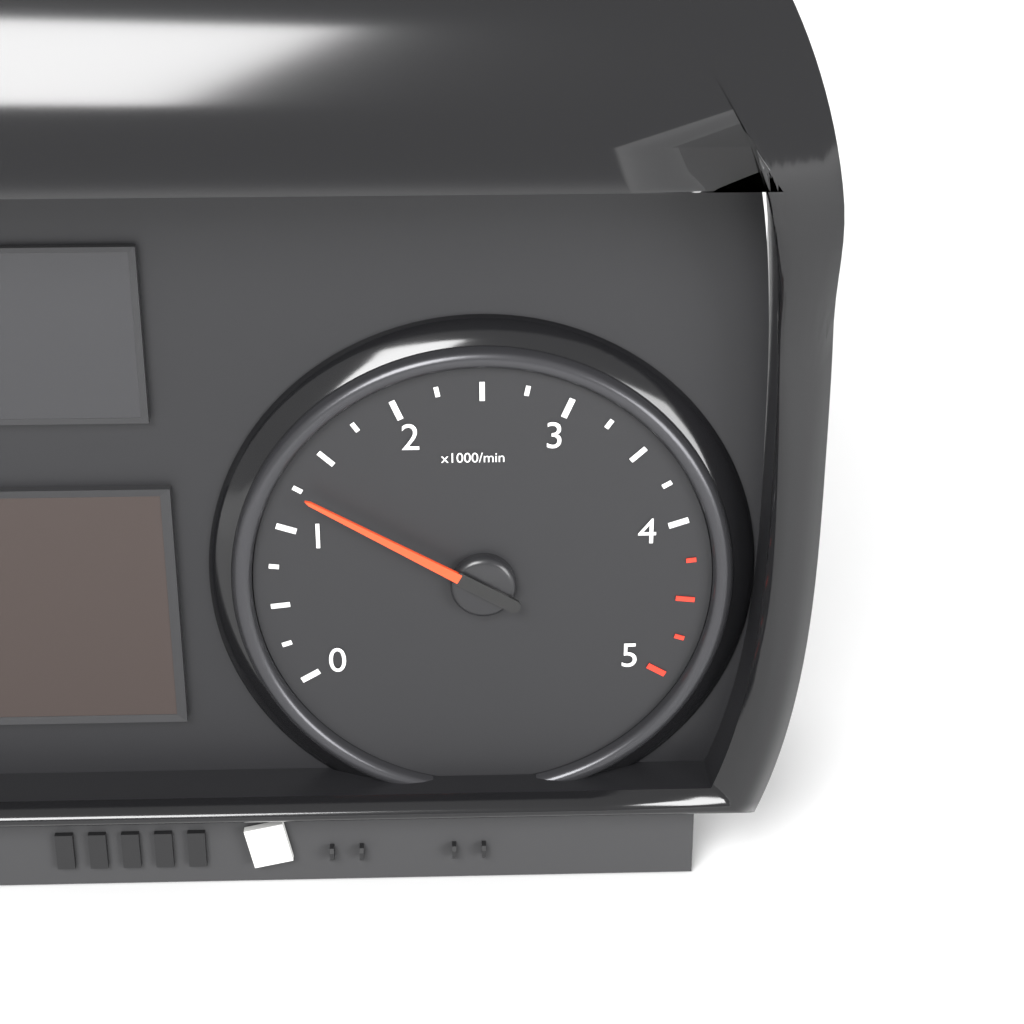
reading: 1.25 x1000/min
